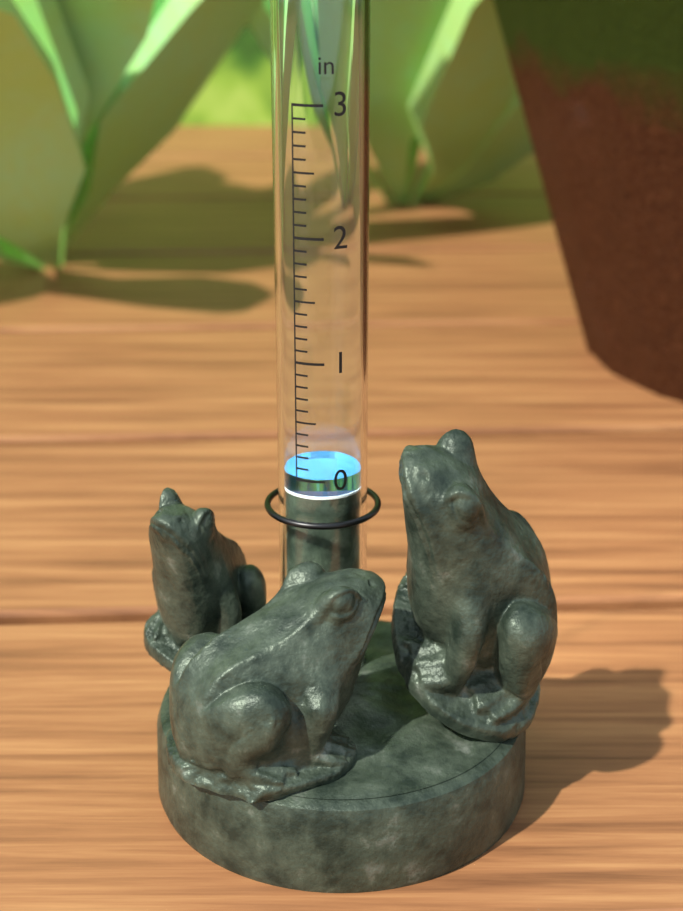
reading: 0.0 in
